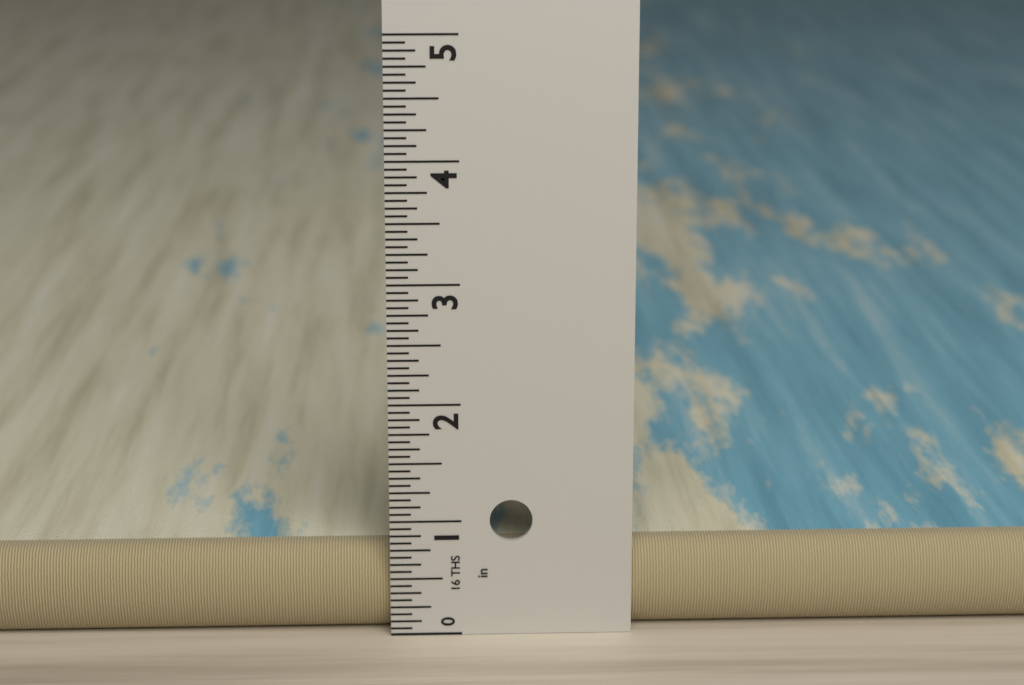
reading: 0.7500 in
